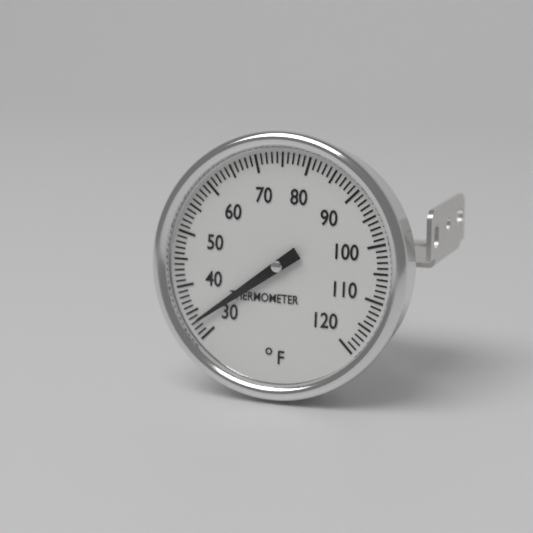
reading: 33 °F
